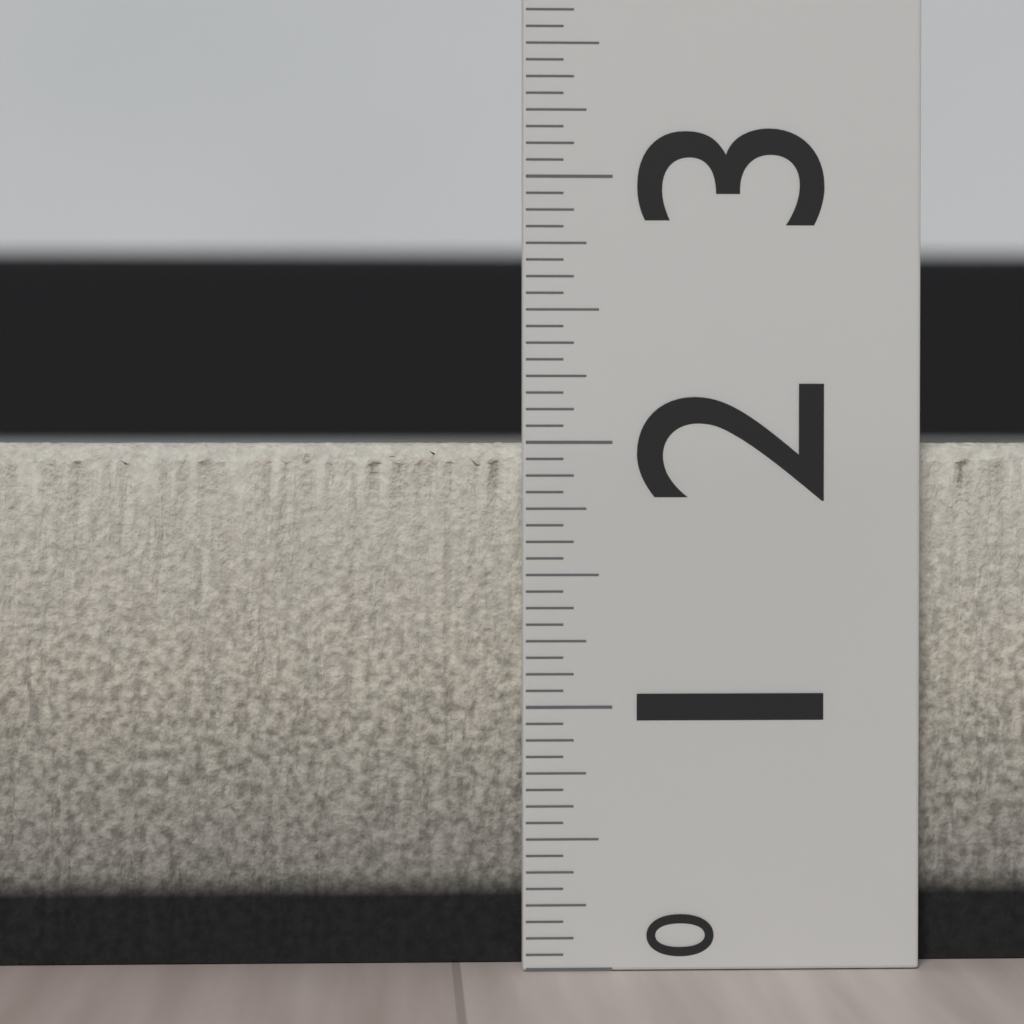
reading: 2.0000 (no unit)
